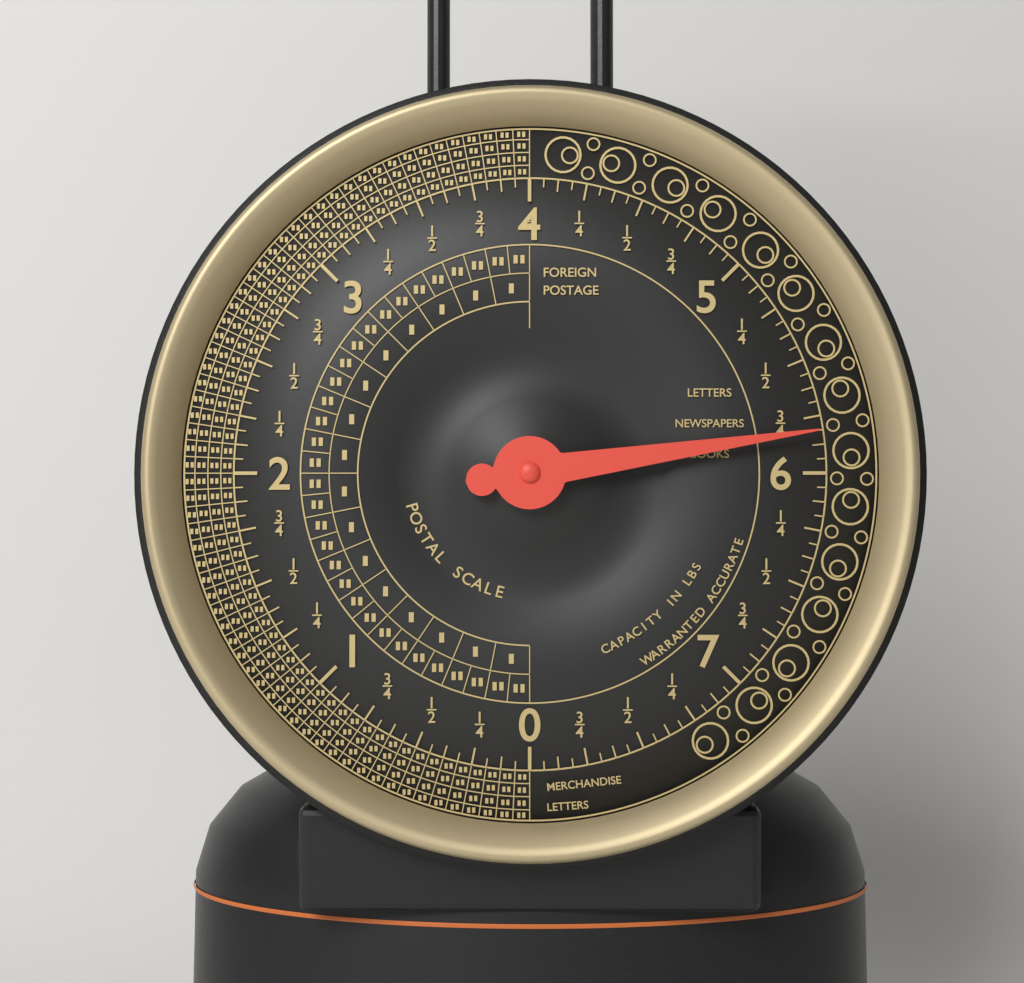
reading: 5.8125 lbs
